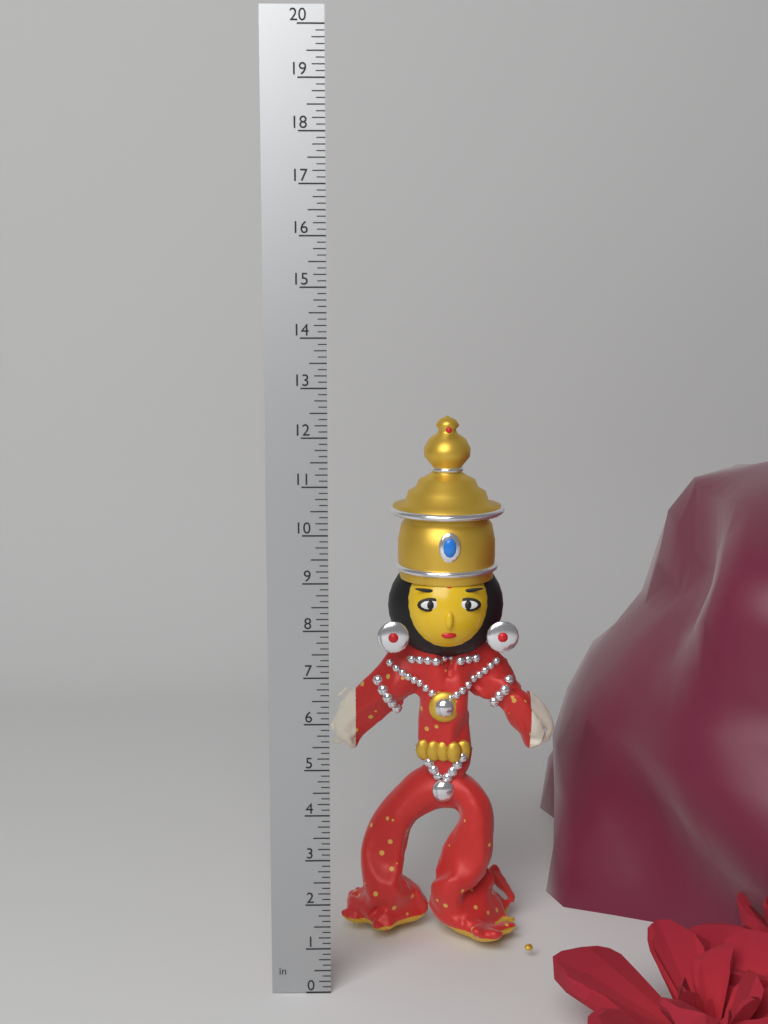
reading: 12.125 in
